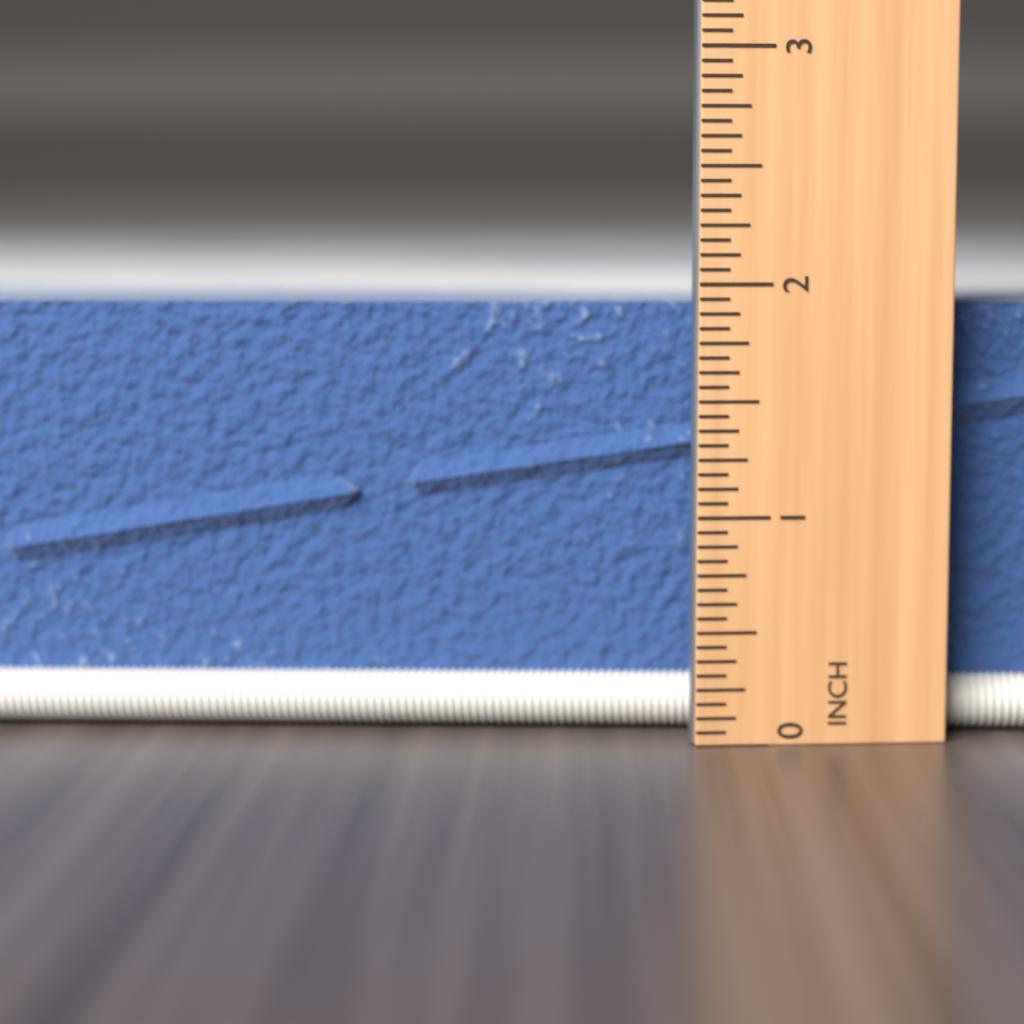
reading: 1.9375 in
